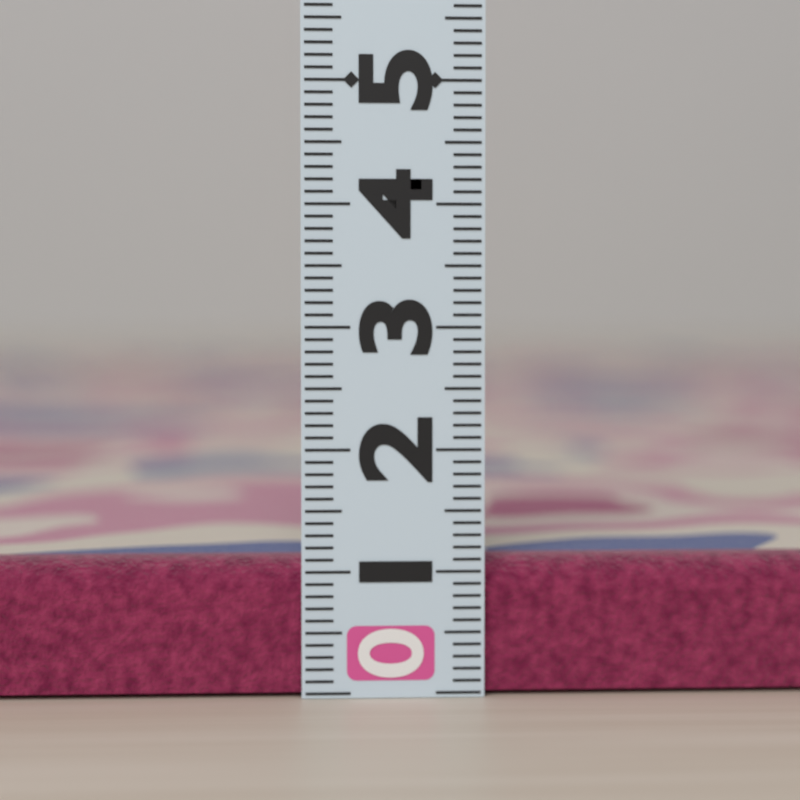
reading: 1.1 (no unit)
